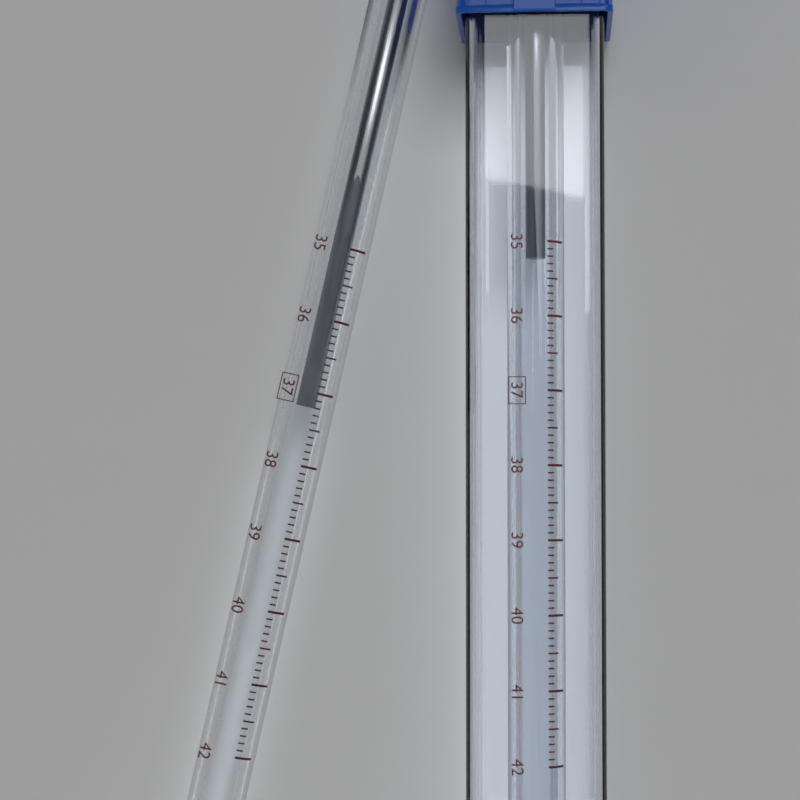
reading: 37.2 °C
